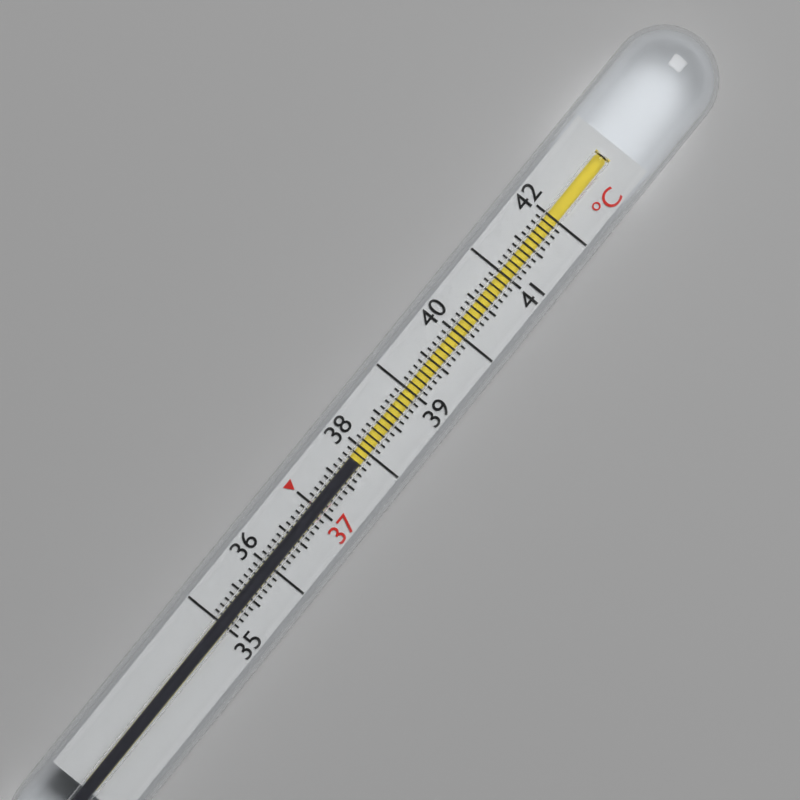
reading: 37.8 °C
